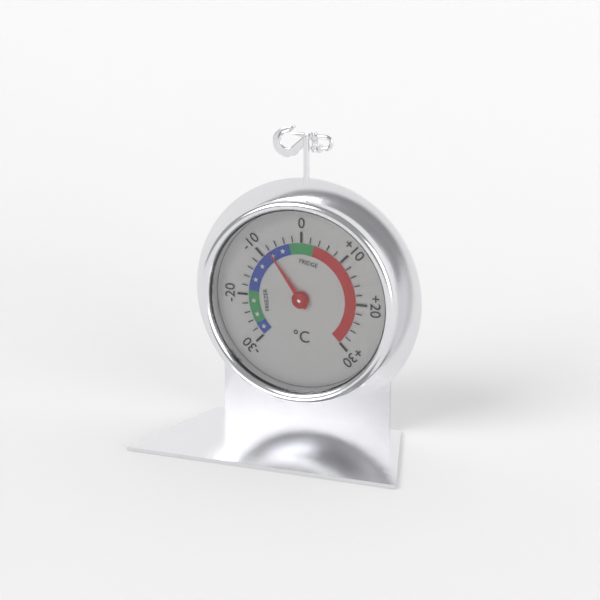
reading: -8 °C
